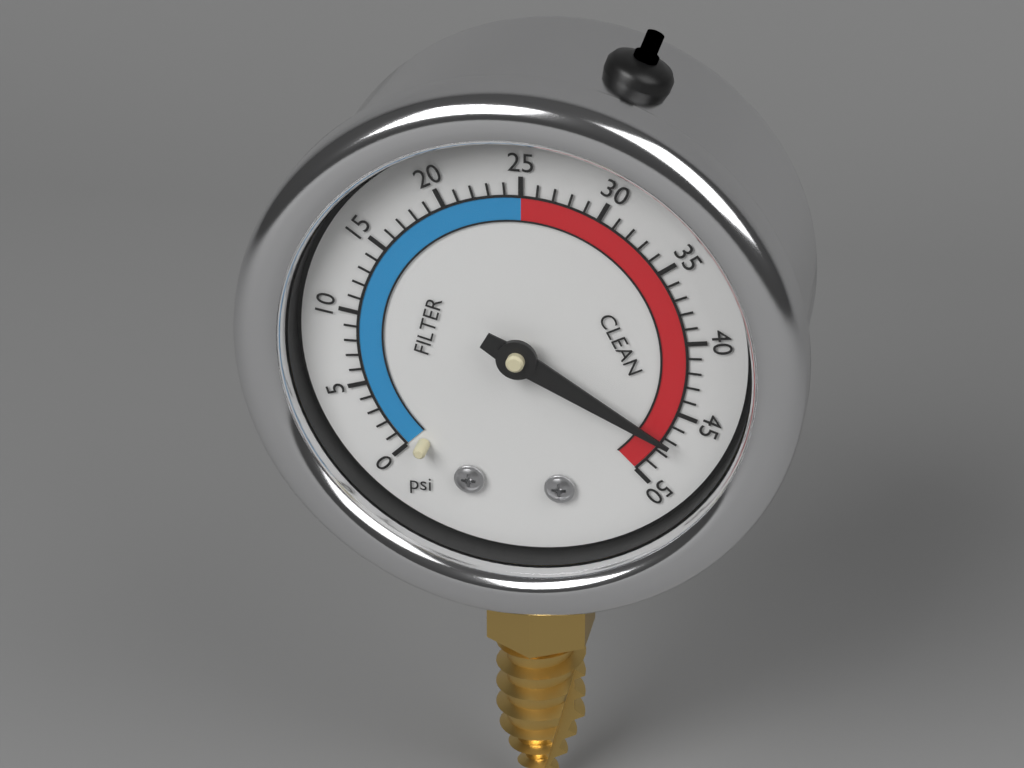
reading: 47 psi
